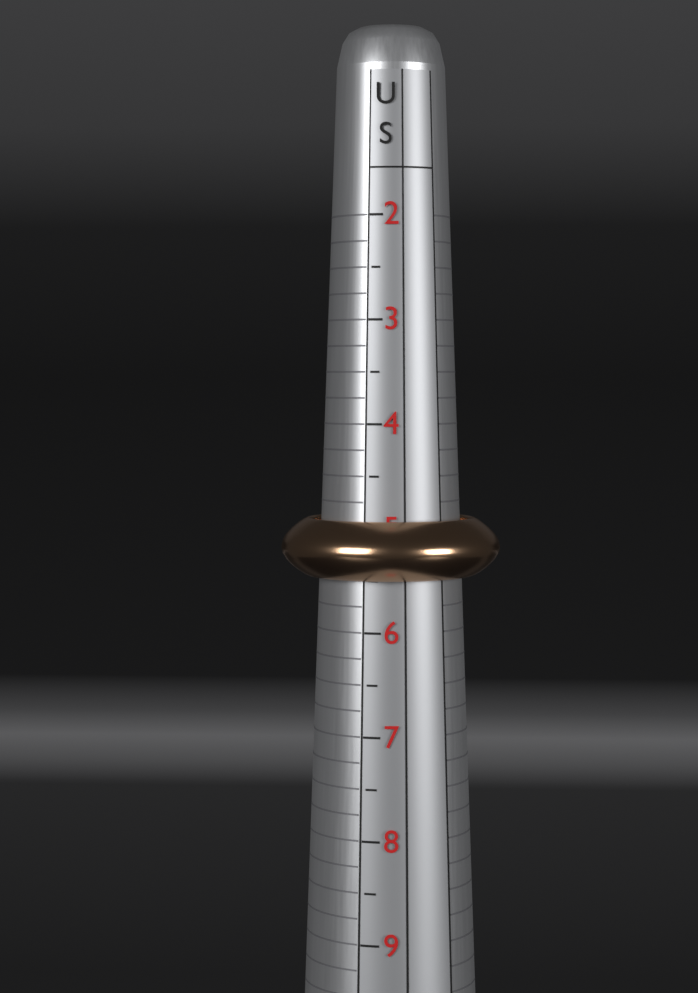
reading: 5.50 US
